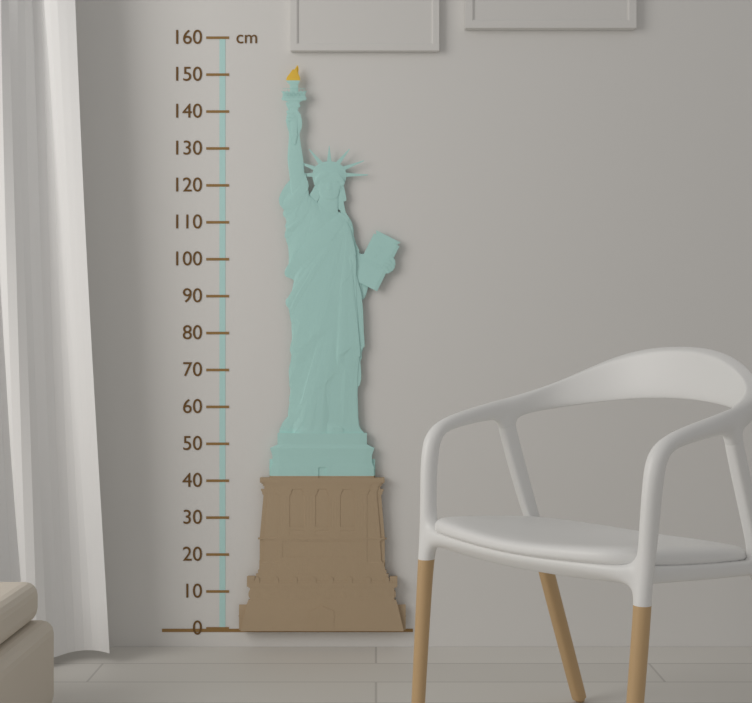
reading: 152 cm
